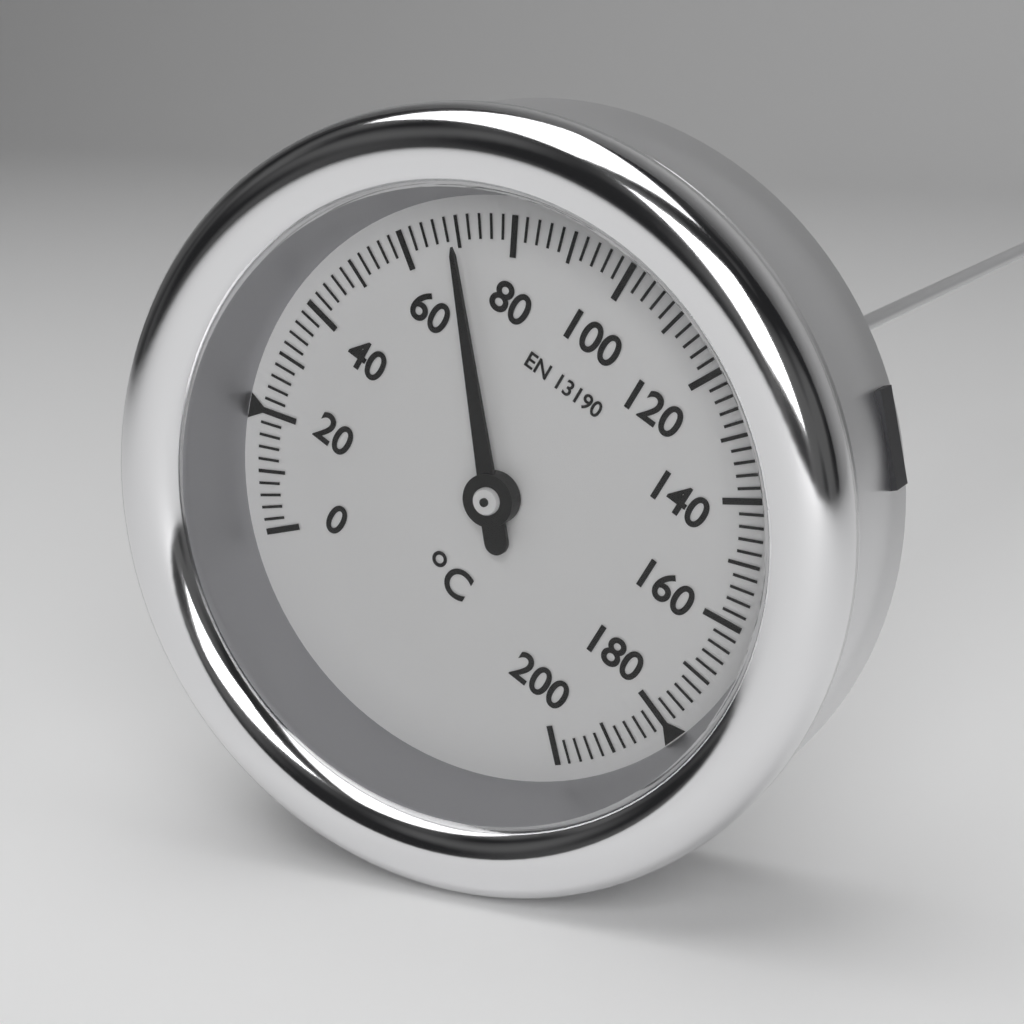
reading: 70 °C
